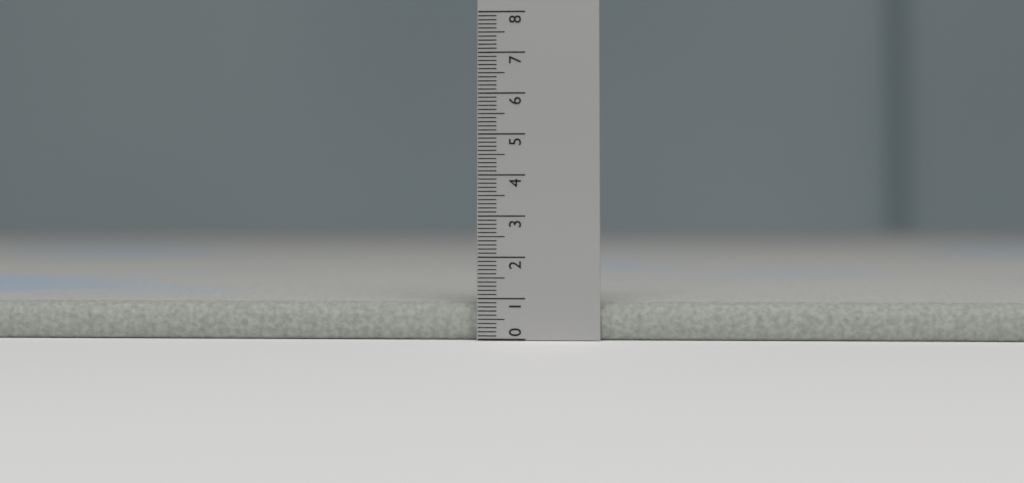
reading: 0.9 (no unit)
